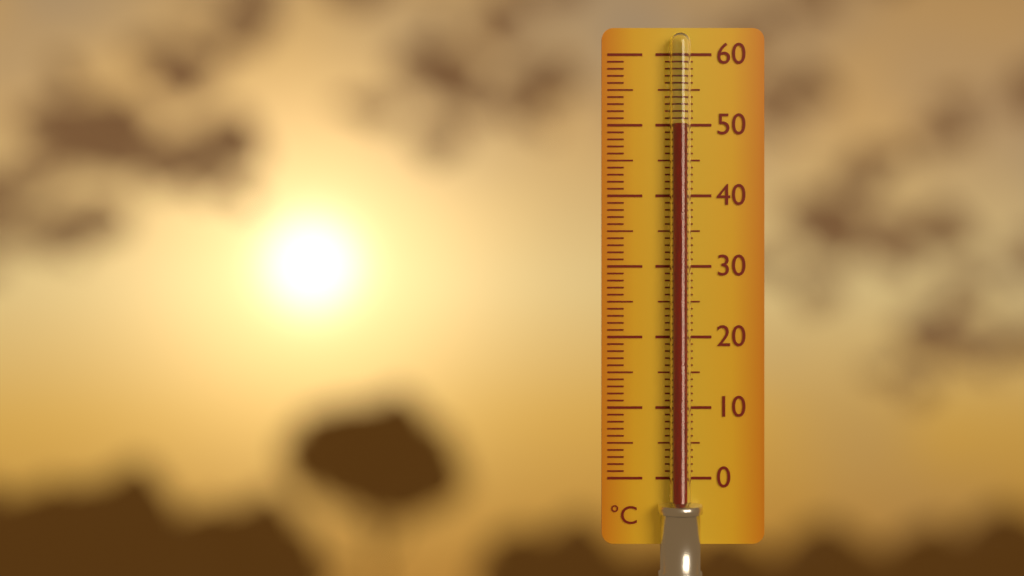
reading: 50 °C
